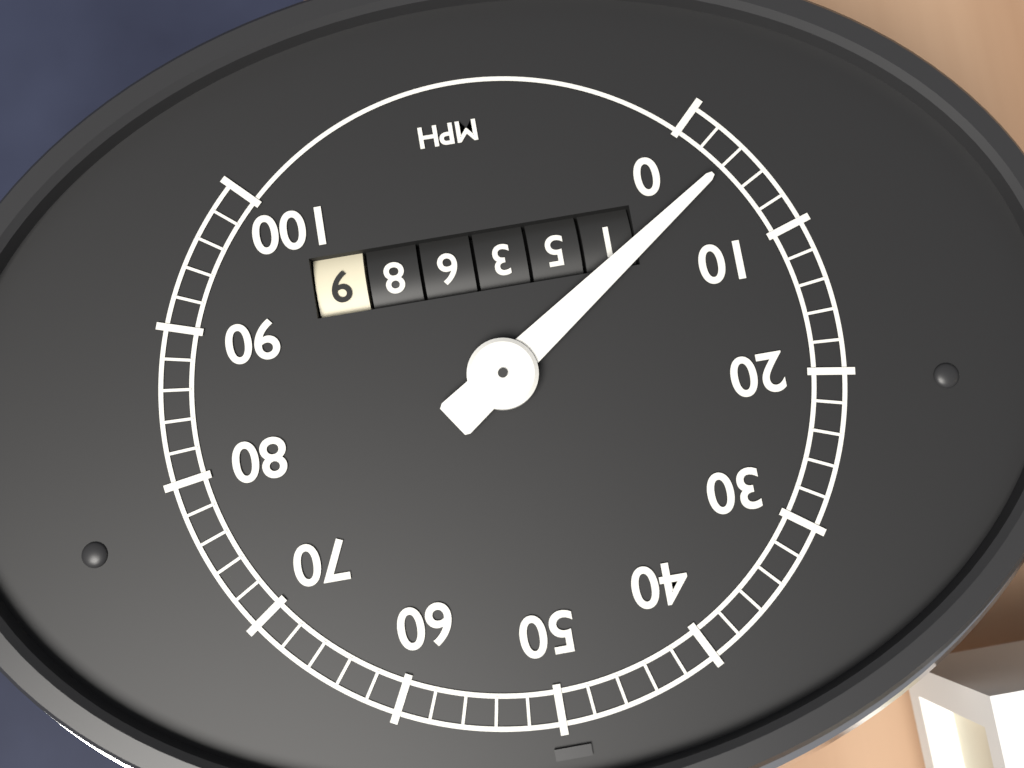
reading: 4 mph
